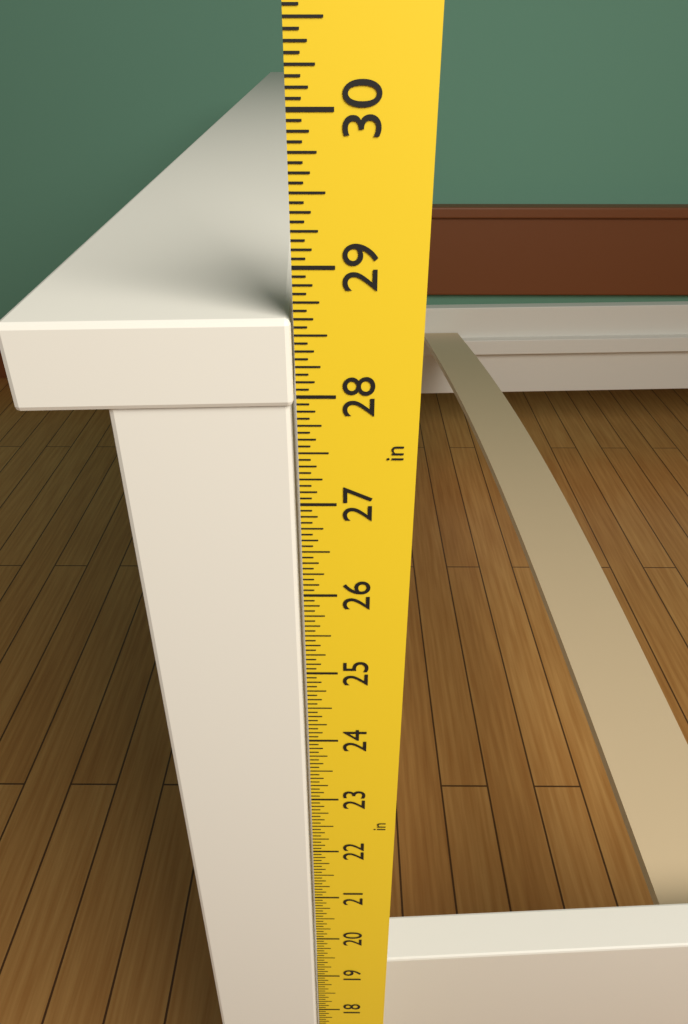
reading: 28.6250 in
